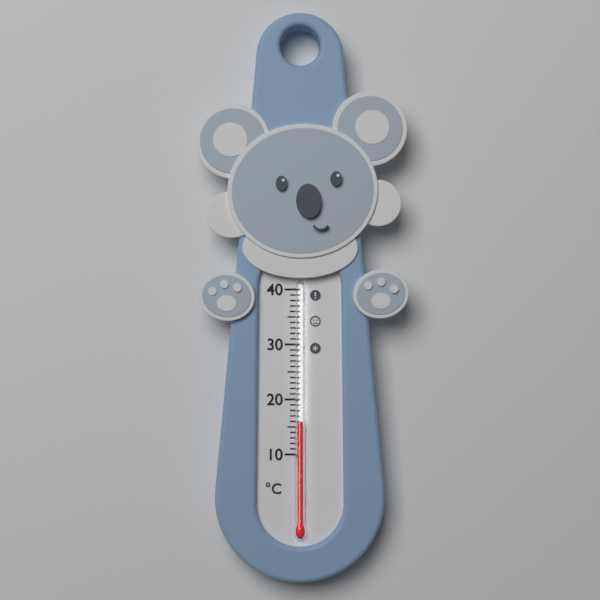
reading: 16 °C
